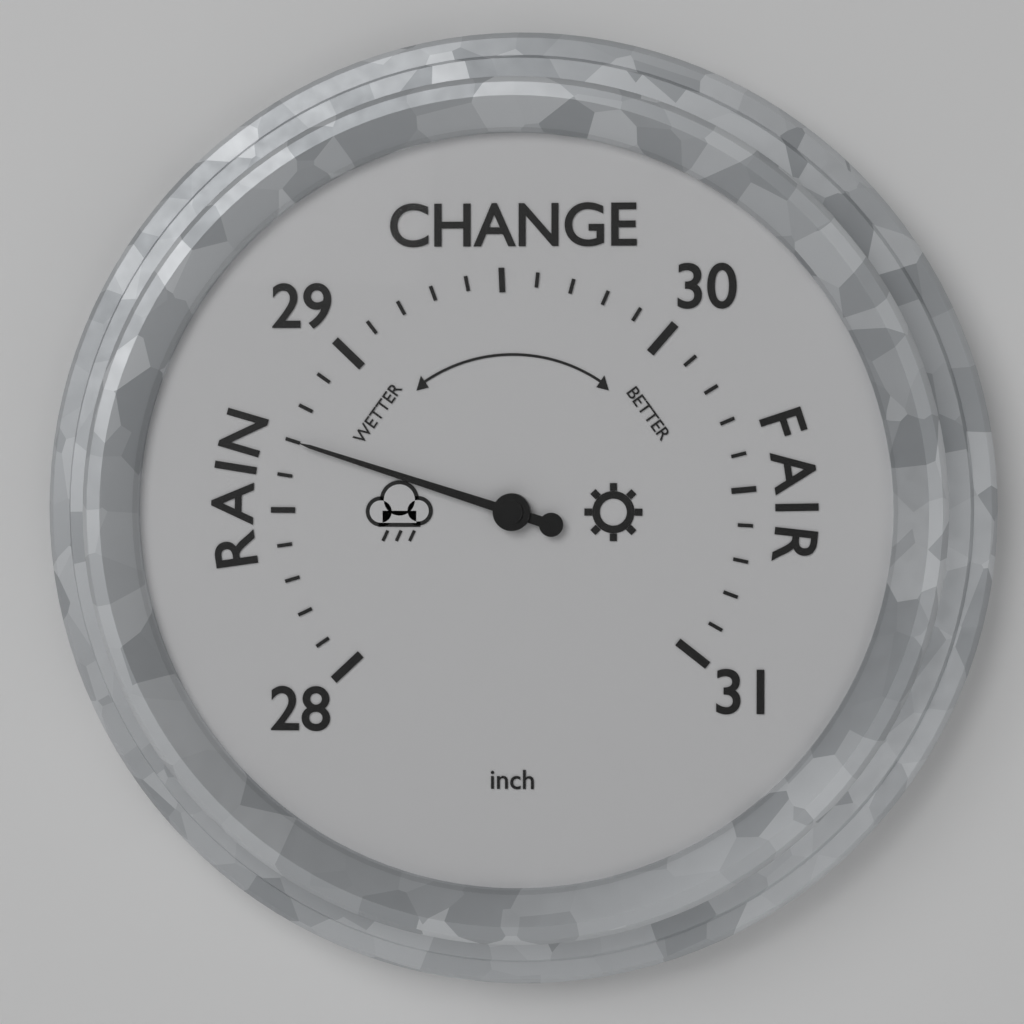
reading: 28.7 inch
